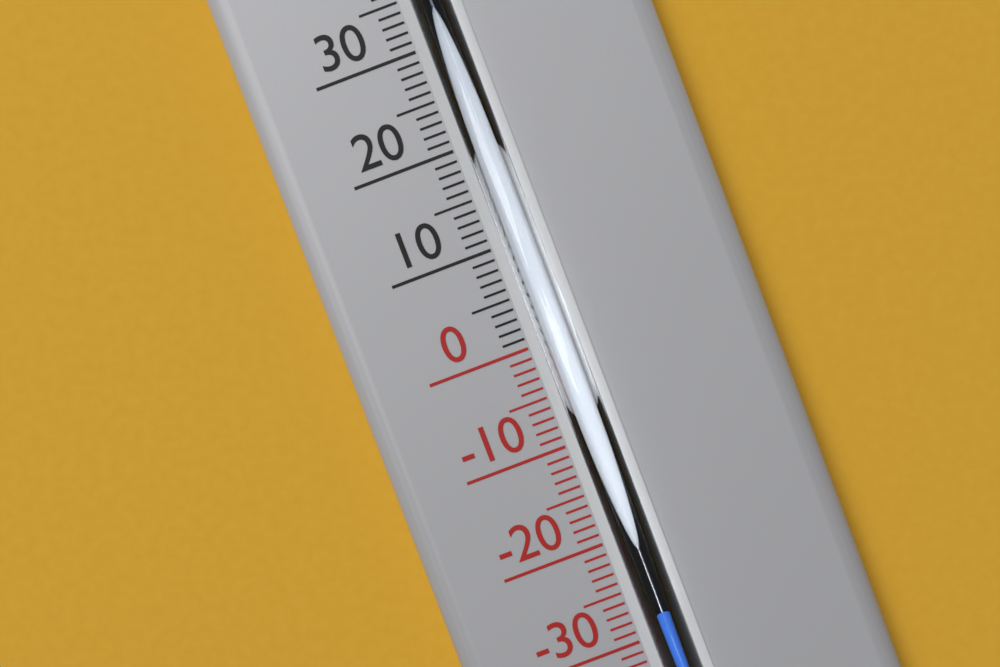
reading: -27 °C
